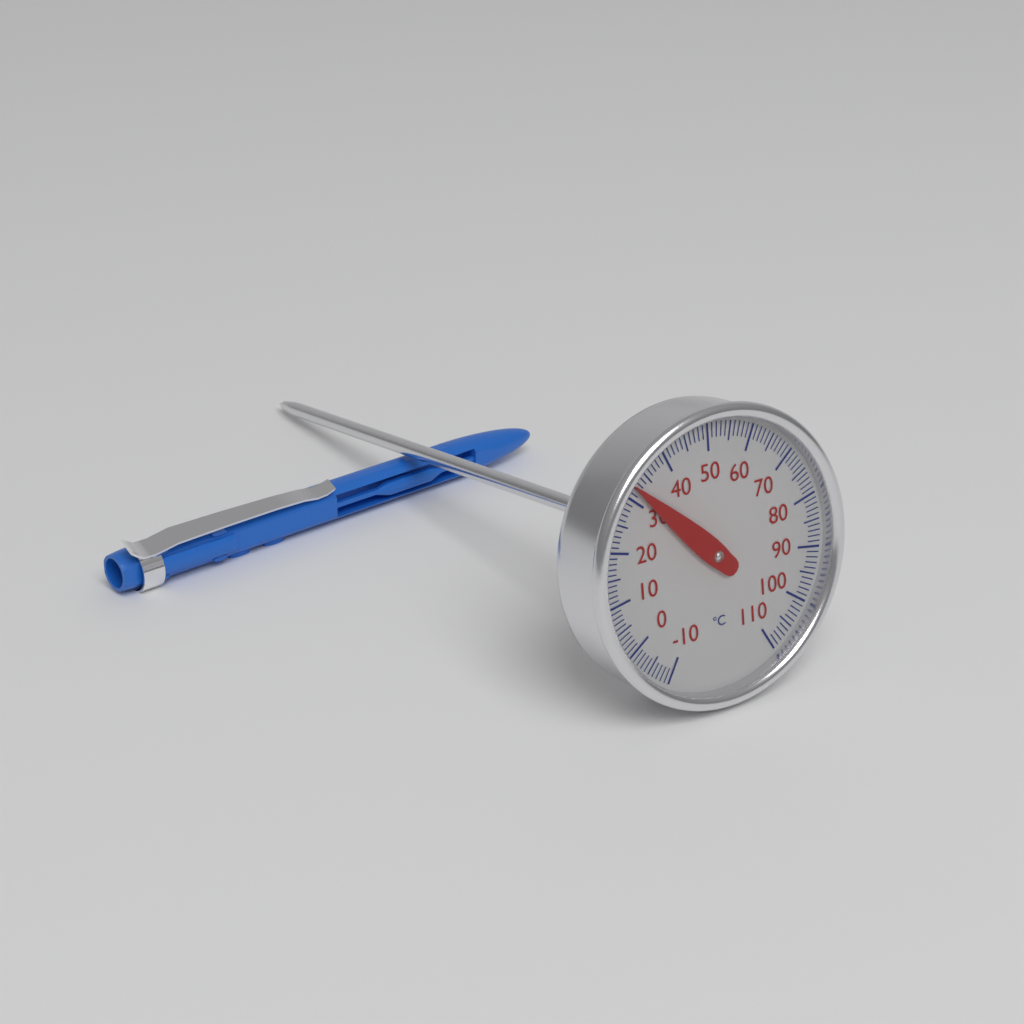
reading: 32 °C
